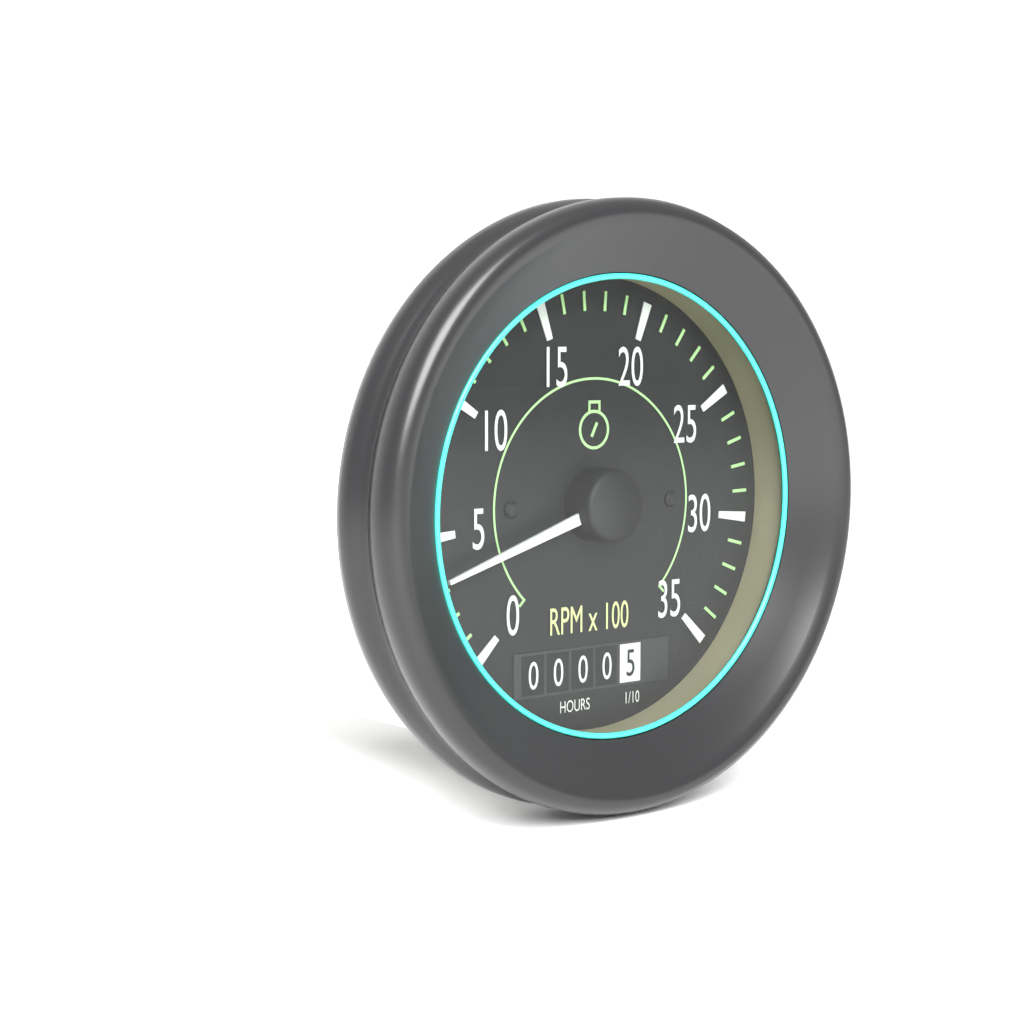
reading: 350 RPM
